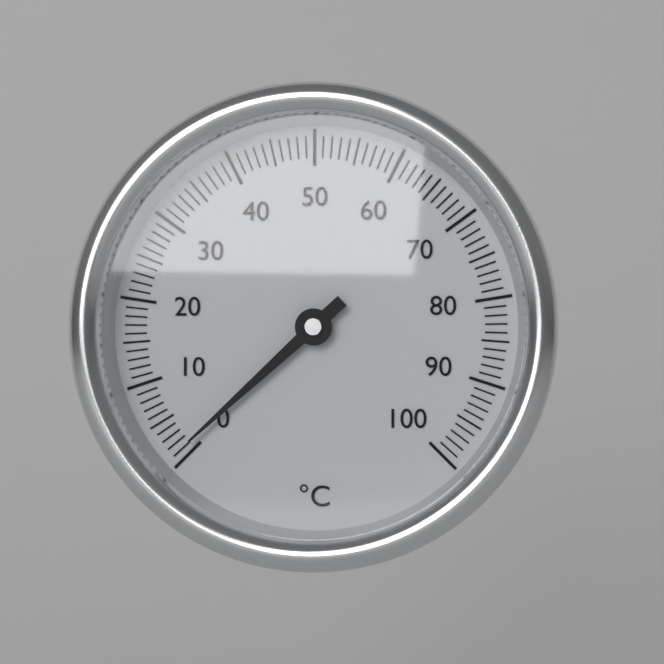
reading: 1 °C
